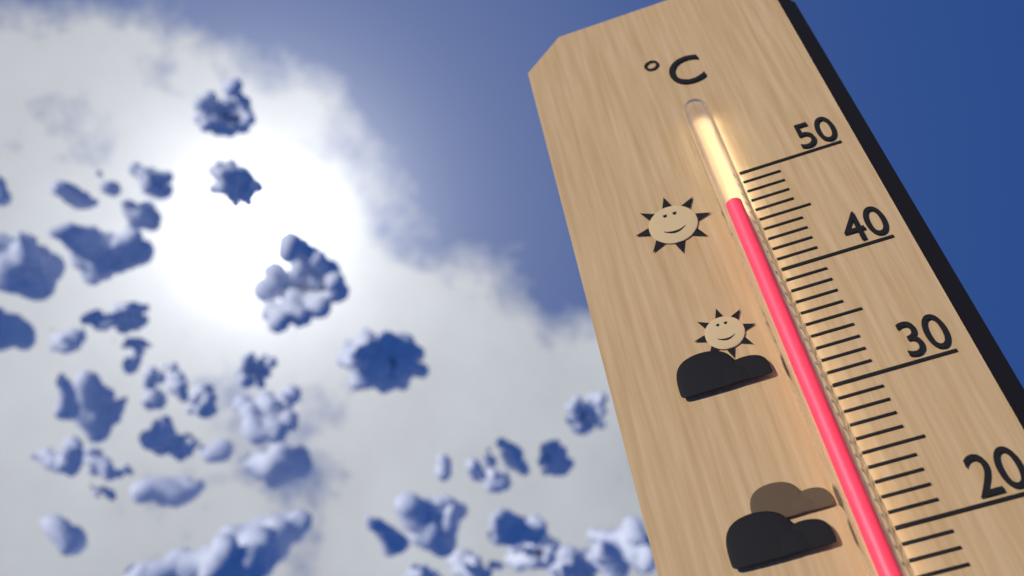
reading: 46 °C
